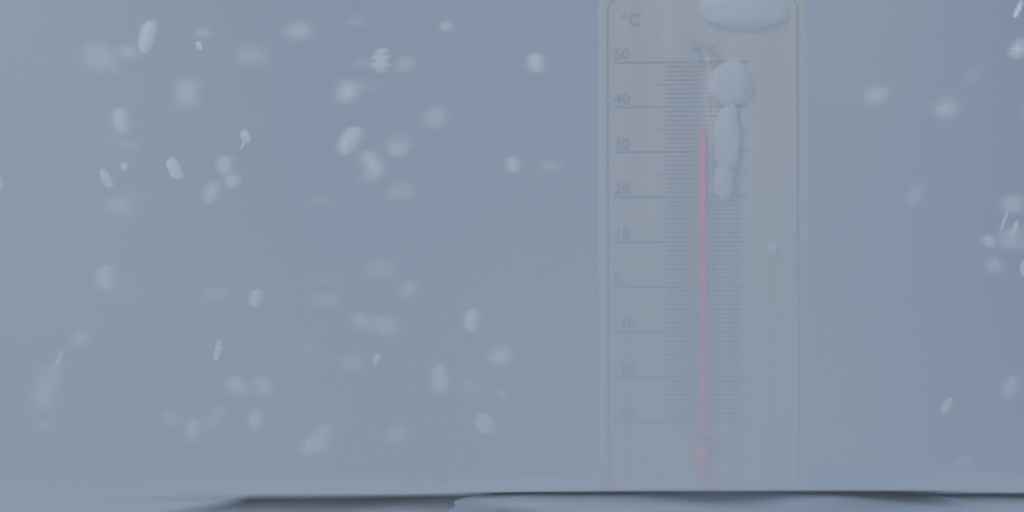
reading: 34 °C
